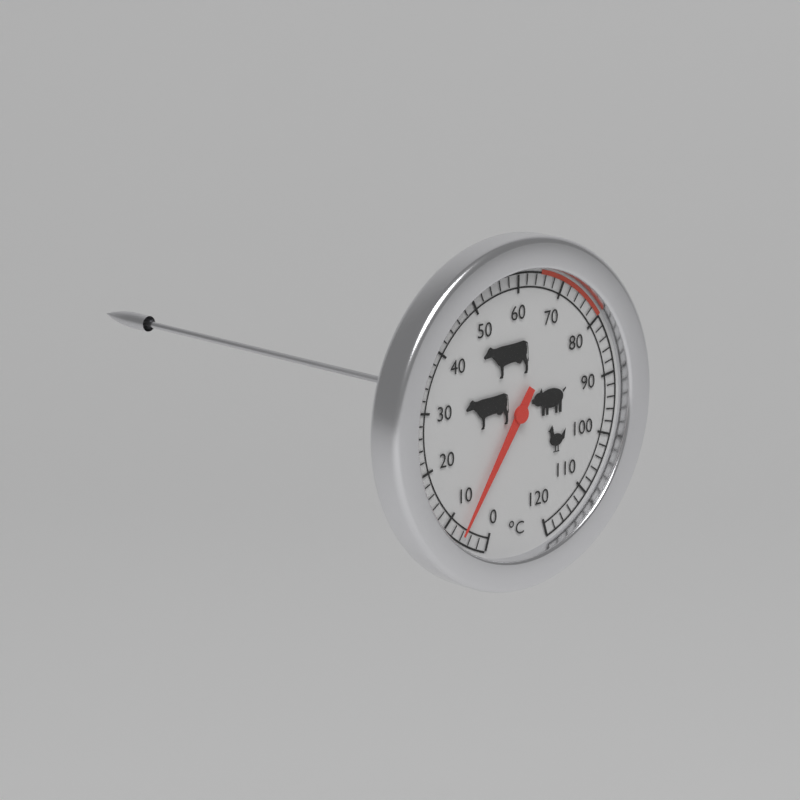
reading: 6 °C
